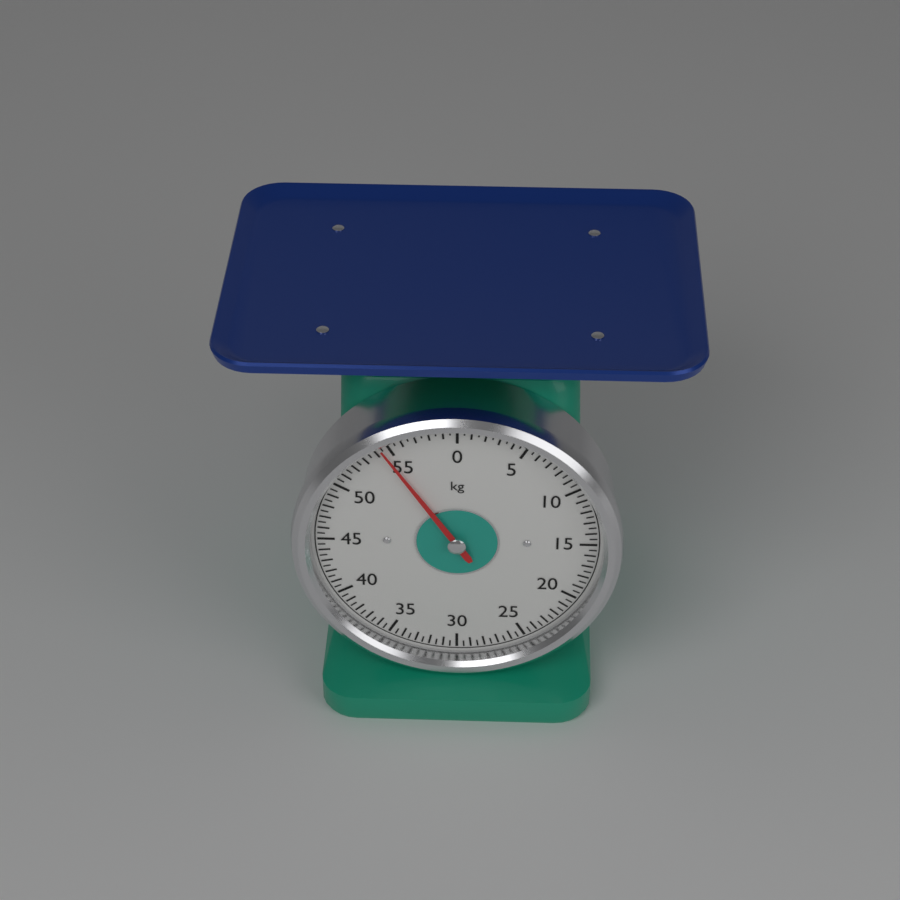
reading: 54.5 kg
